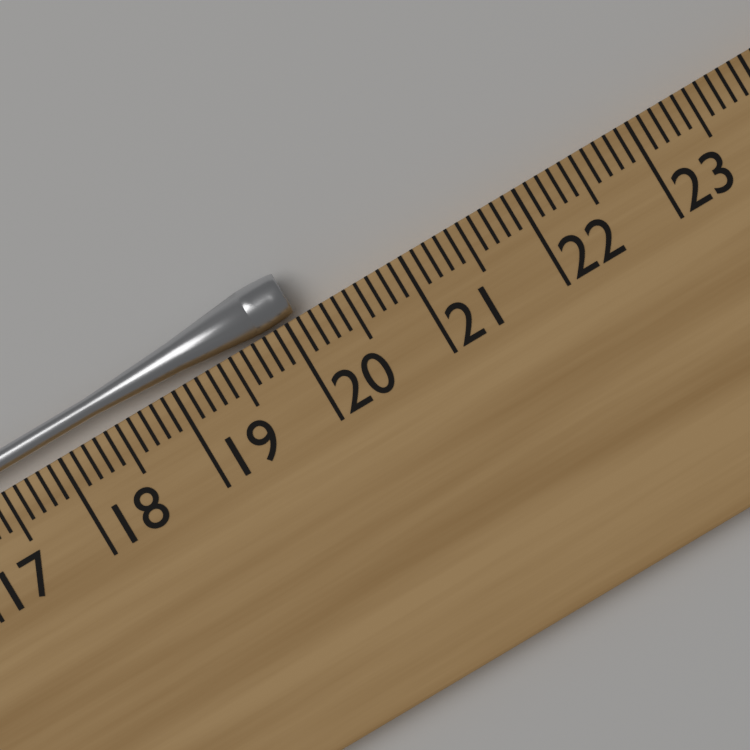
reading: 20.1 cm
